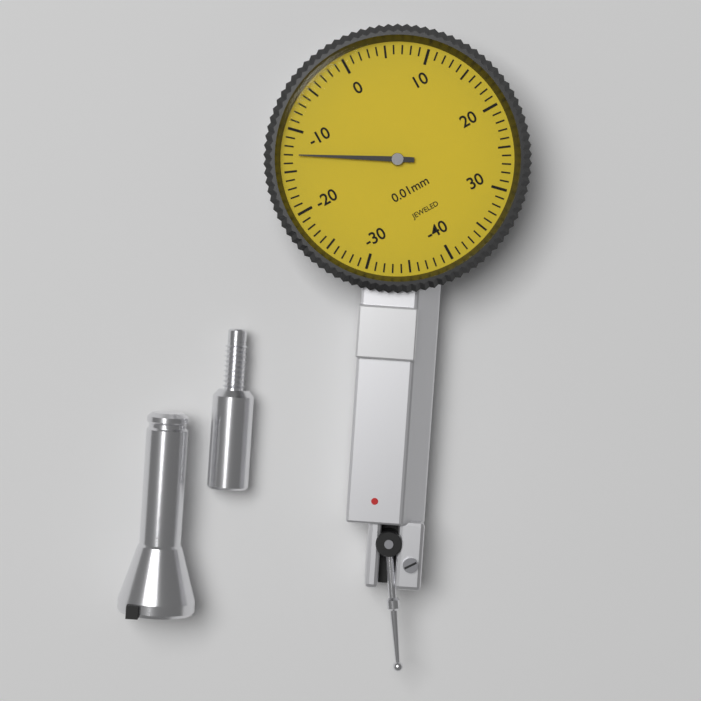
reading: -13 0.01mm
